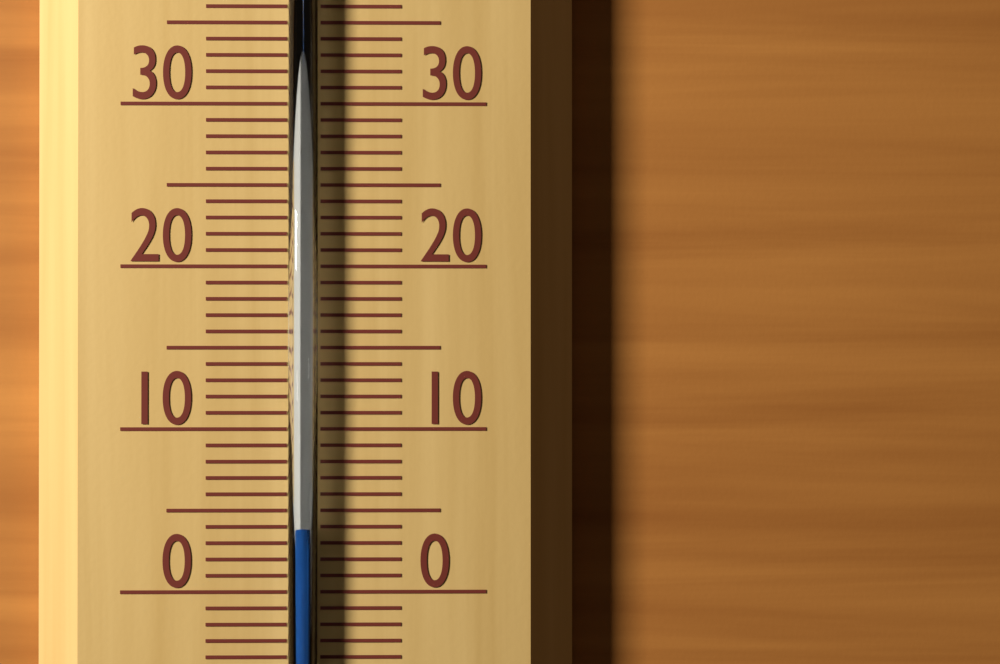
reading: 4 °C
